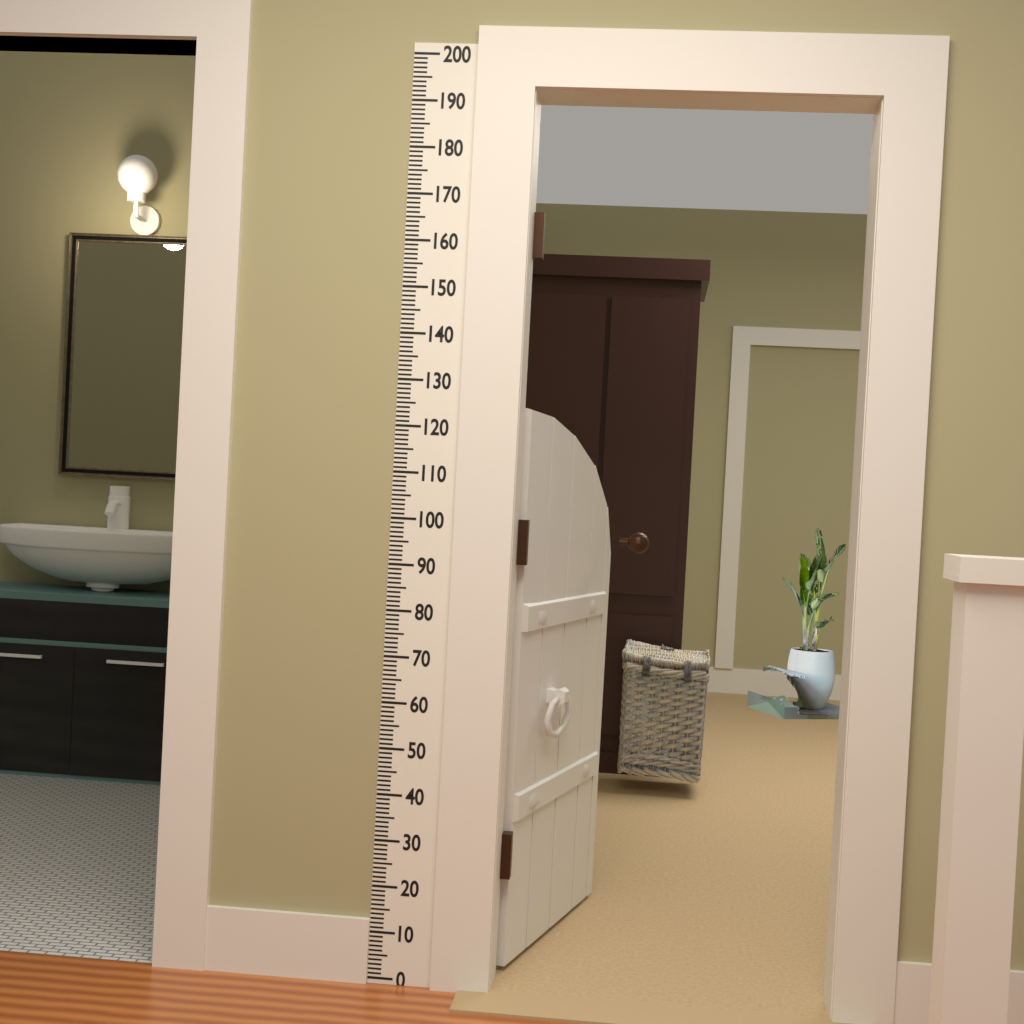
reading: 126 (no unit)
